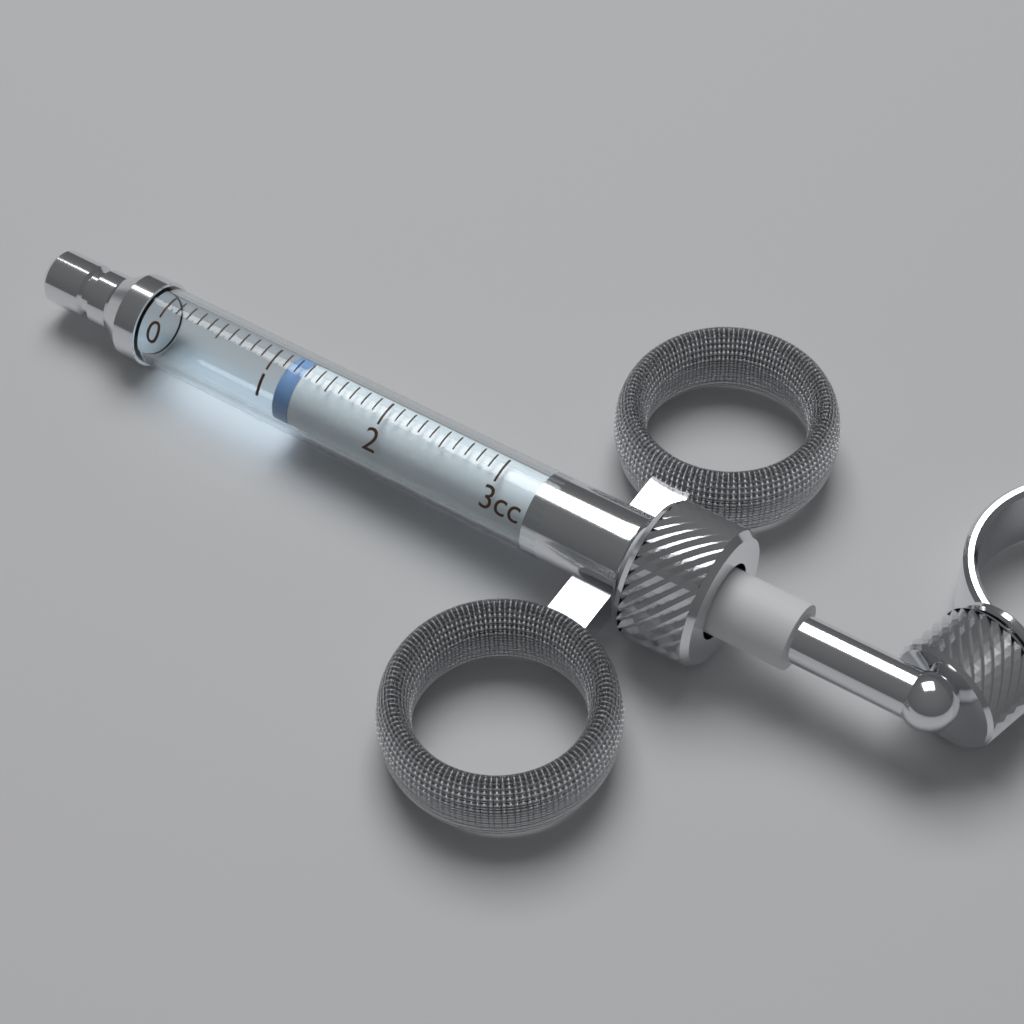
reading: 1.1 cc
